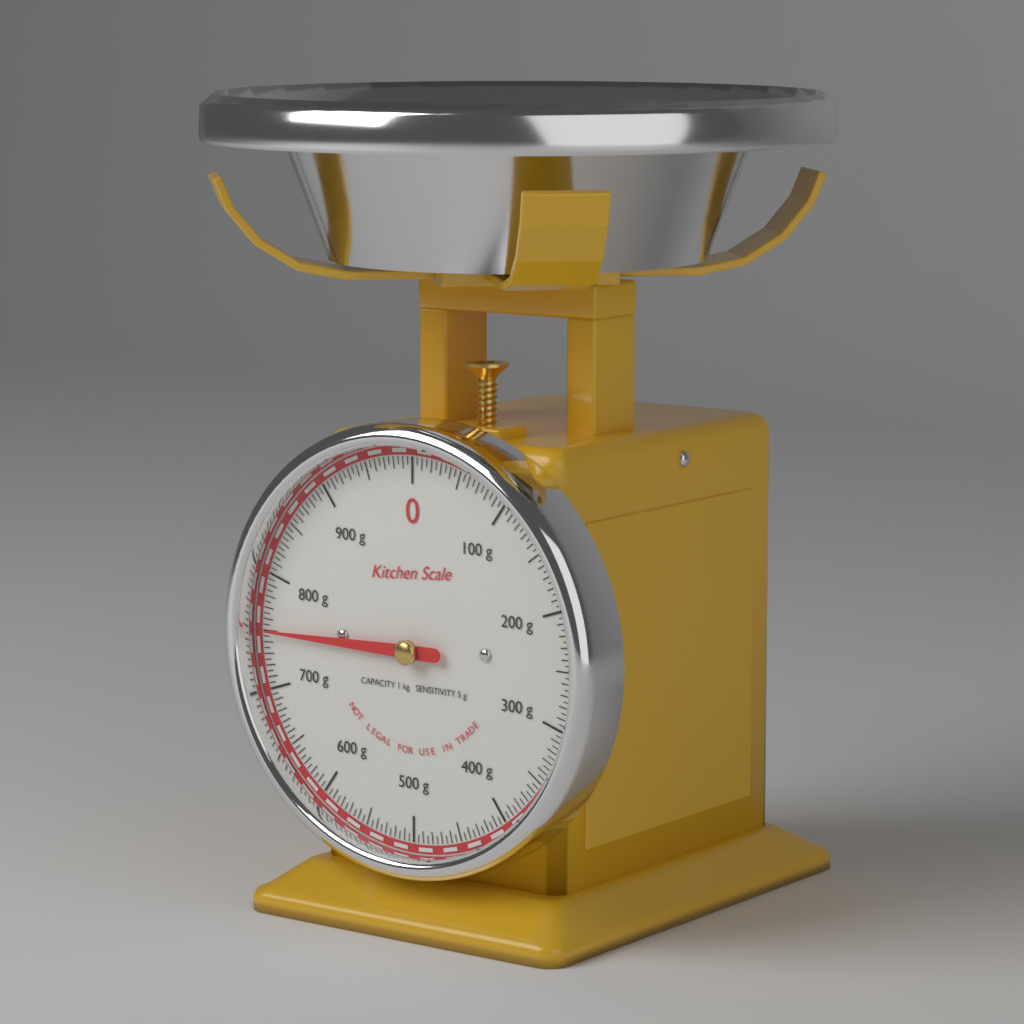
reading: 750 g
